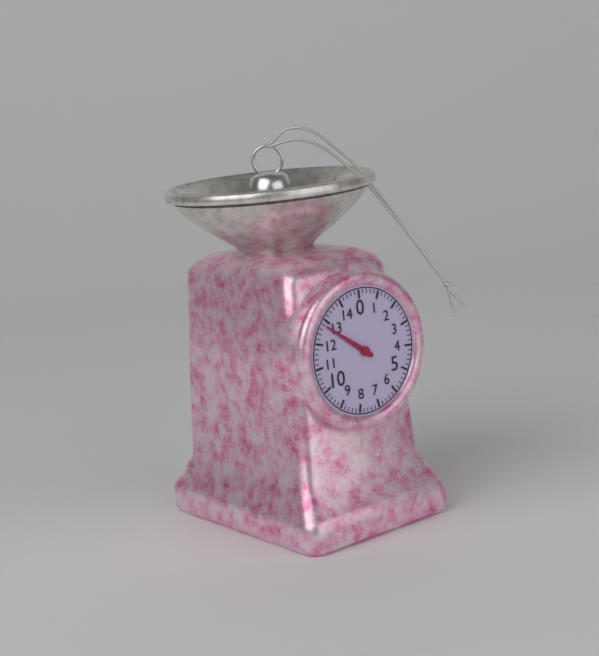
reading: 12.8 (no unit)
